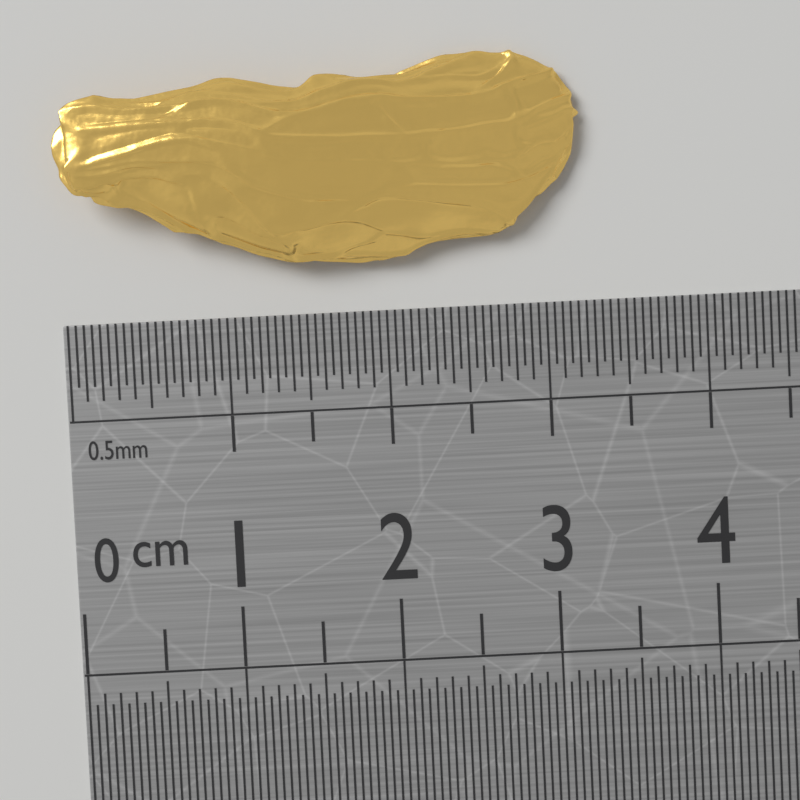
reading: 3.25 cm
